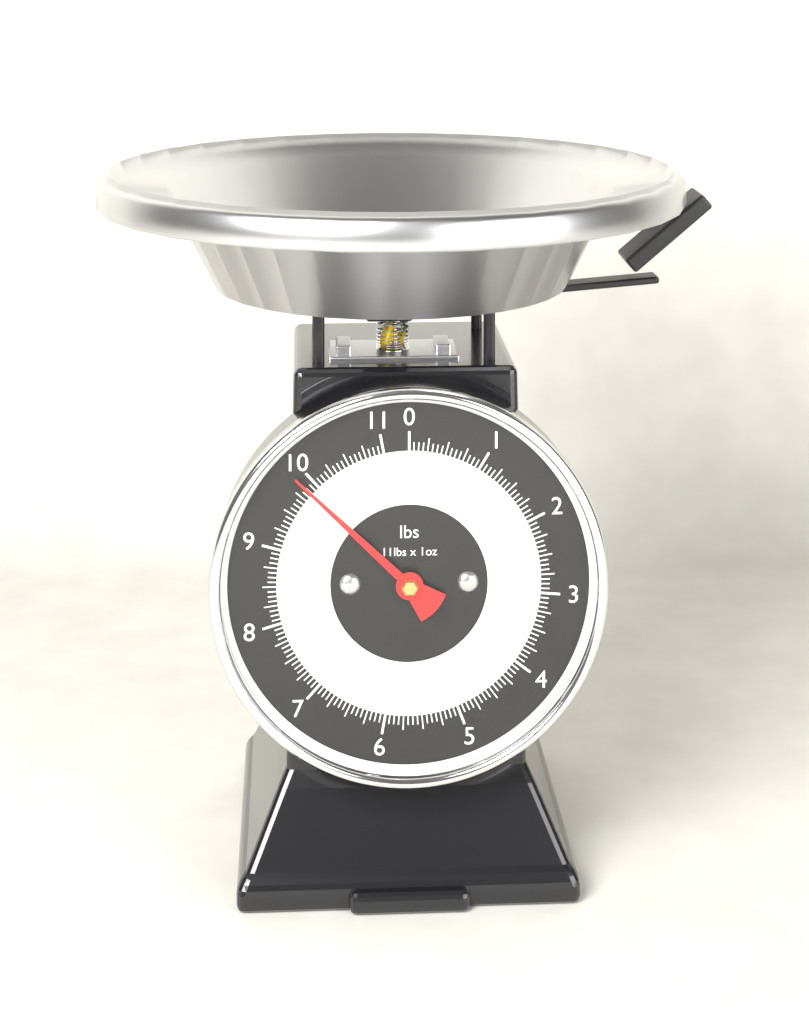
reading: 9.8750 lbs
